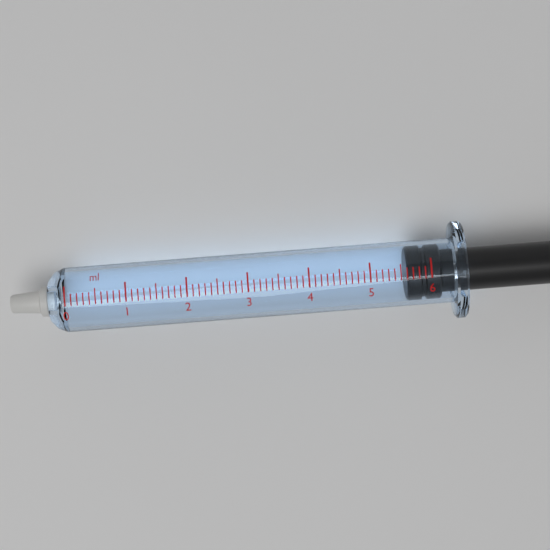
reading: 5.6 ml
